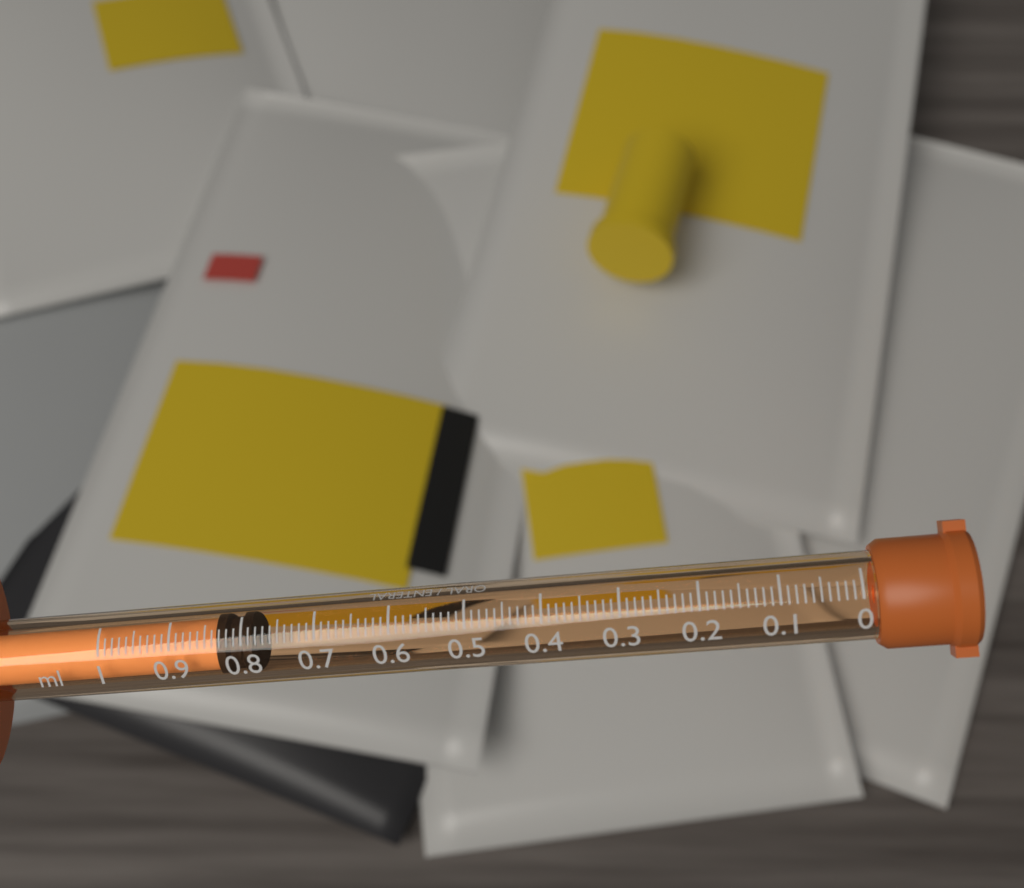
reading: 0.79 ml
